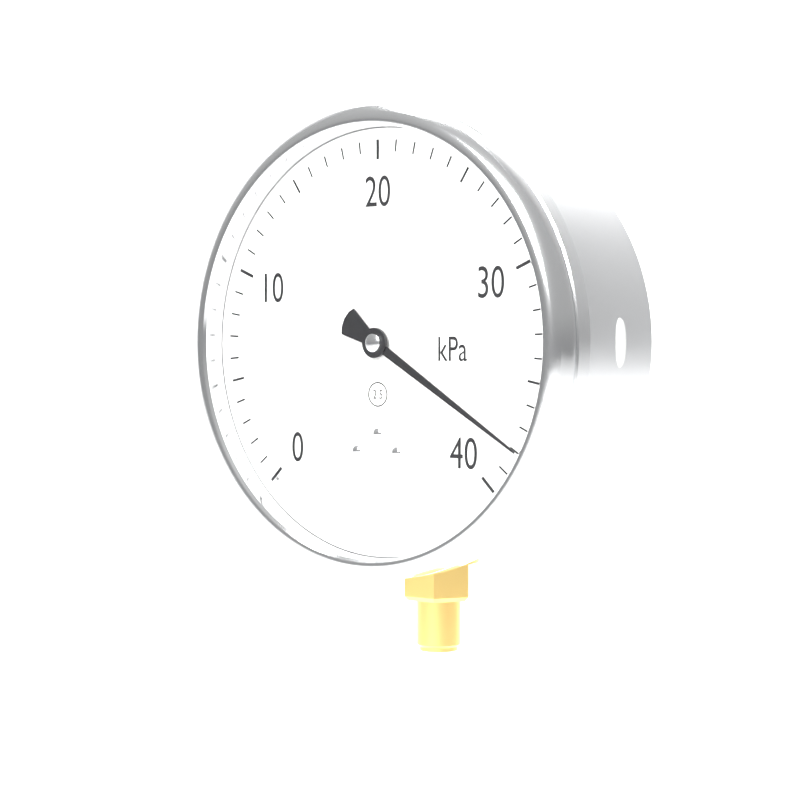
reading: 38 kPa
